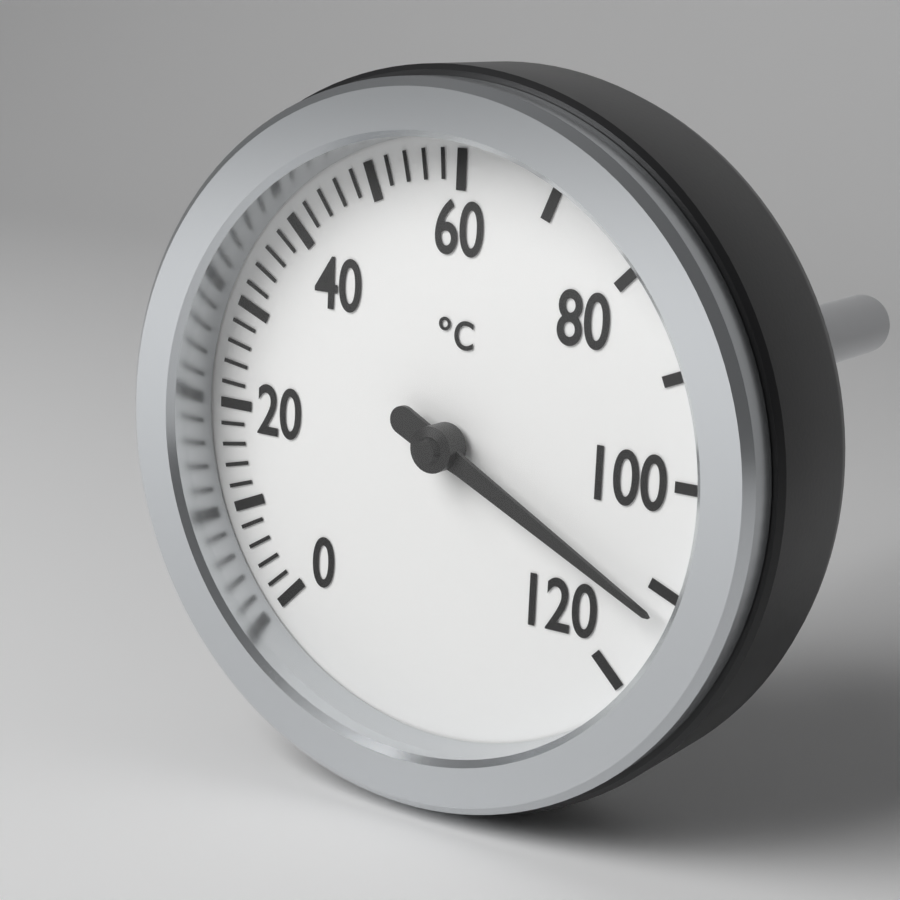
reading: 112 °C
